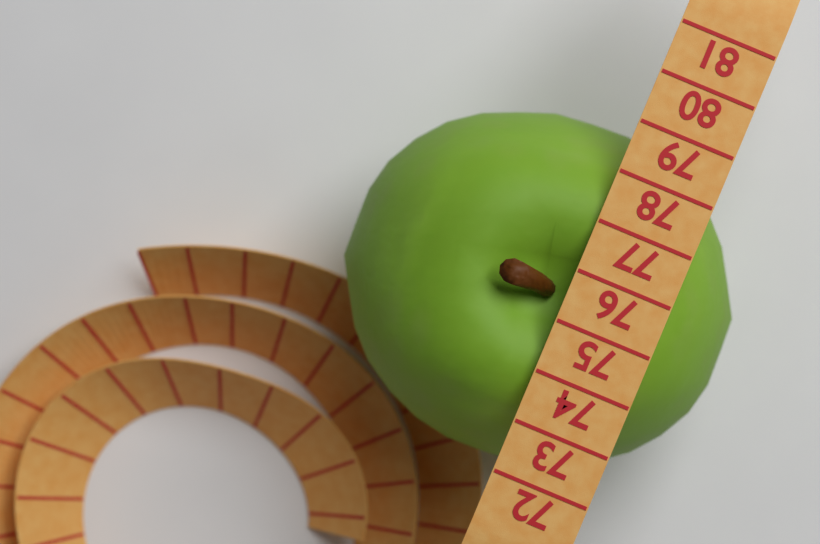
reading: 79 (no unit)
